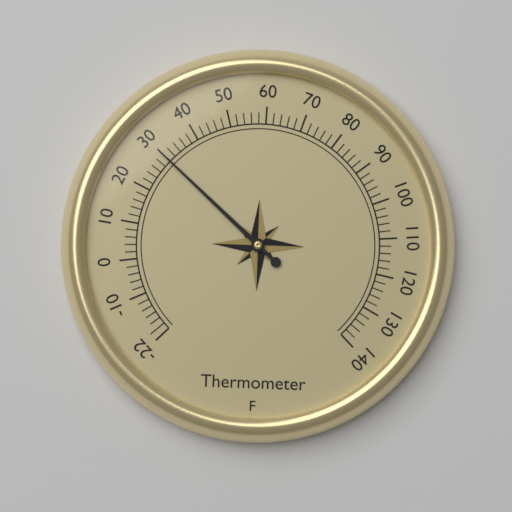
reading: 30 °F
